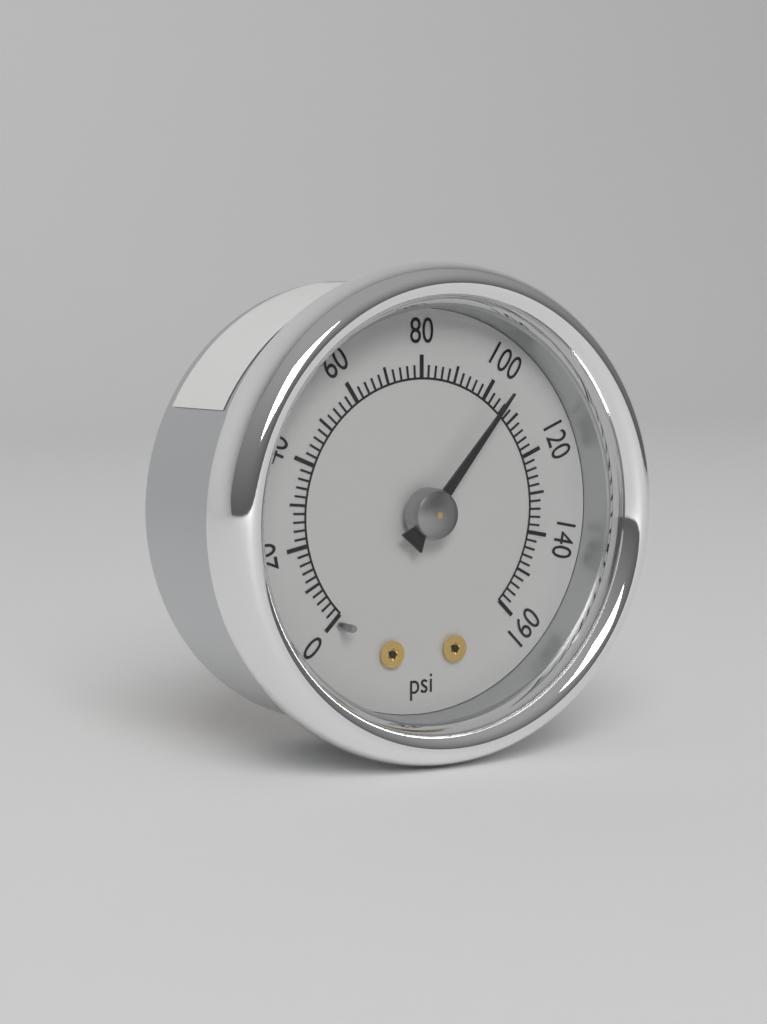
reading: 104 psi
